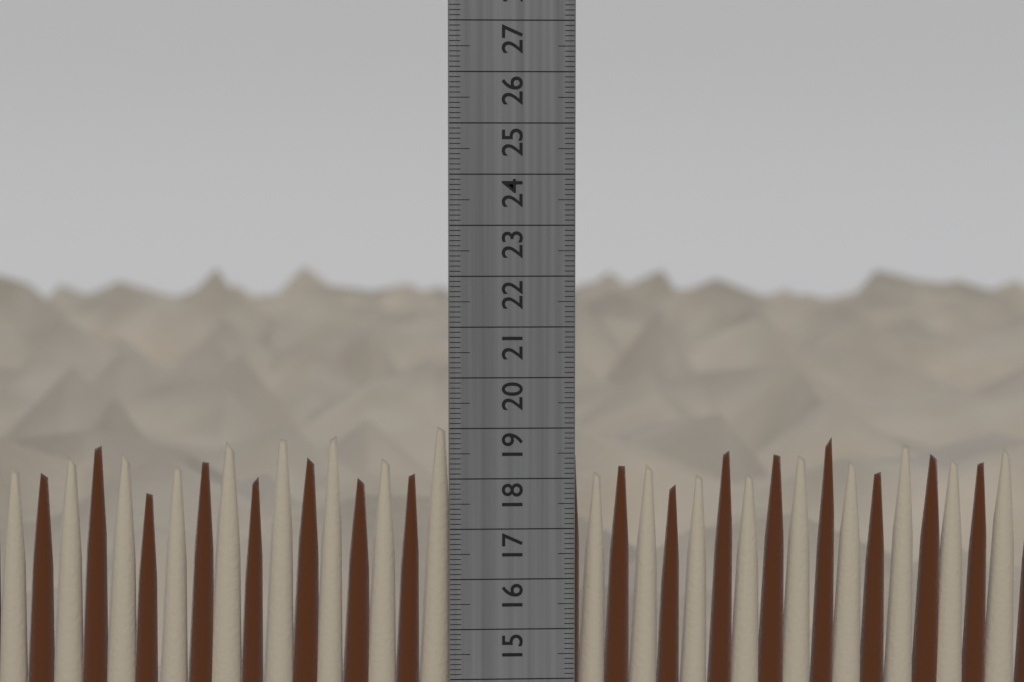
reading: 19.1 cm
